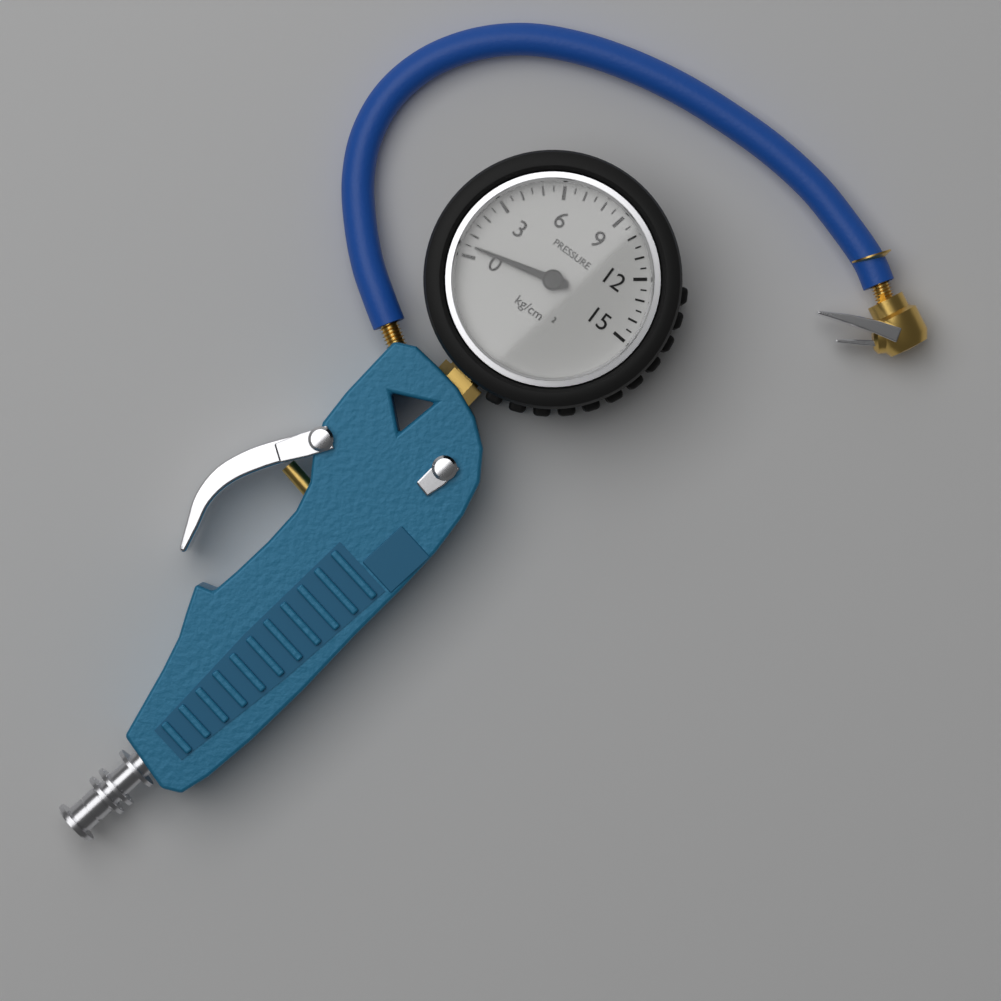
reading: 0.5 kg/cm²
